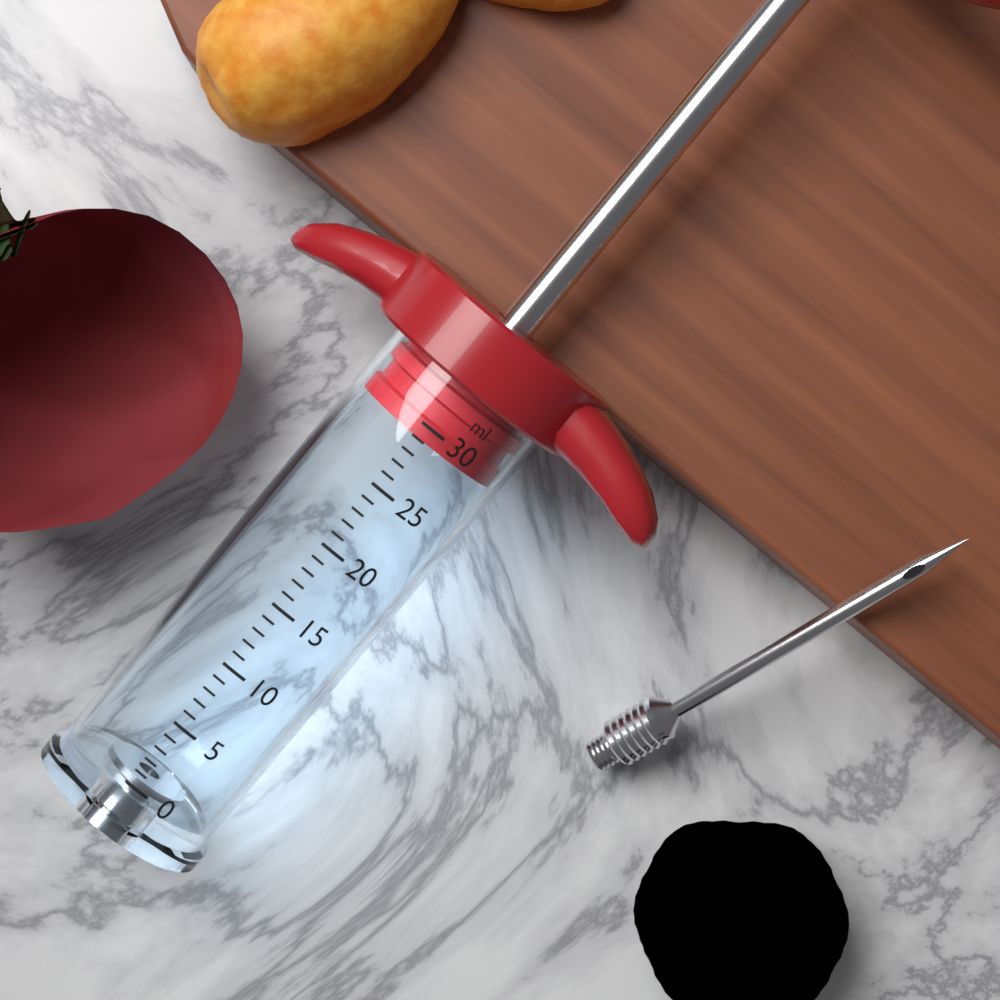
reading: 29 ml
